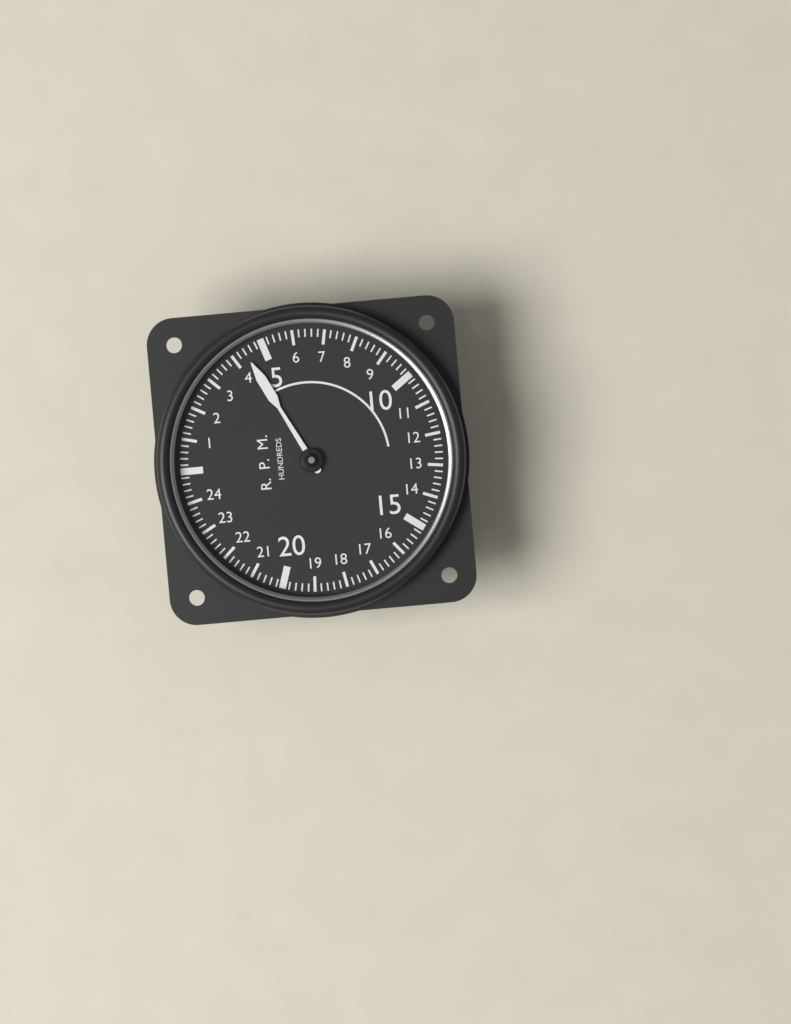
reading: 4.4 RPM x100
